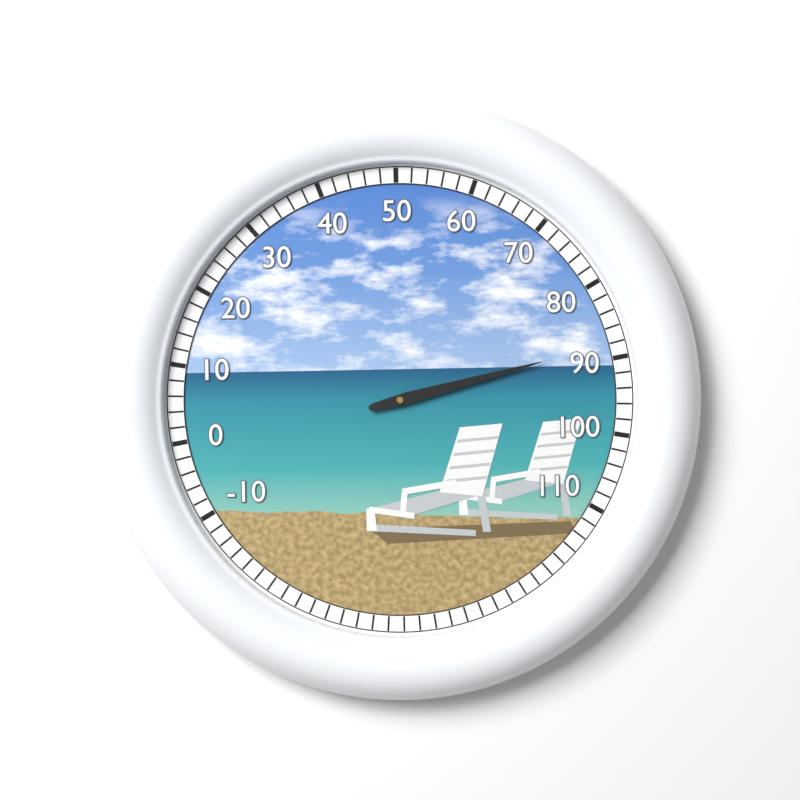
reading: 88 (no unit)
